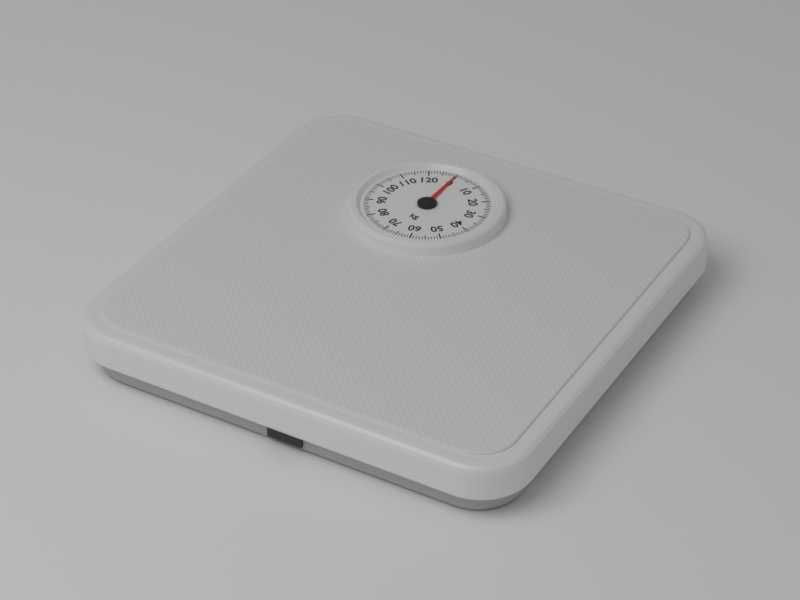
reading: 0 kg
